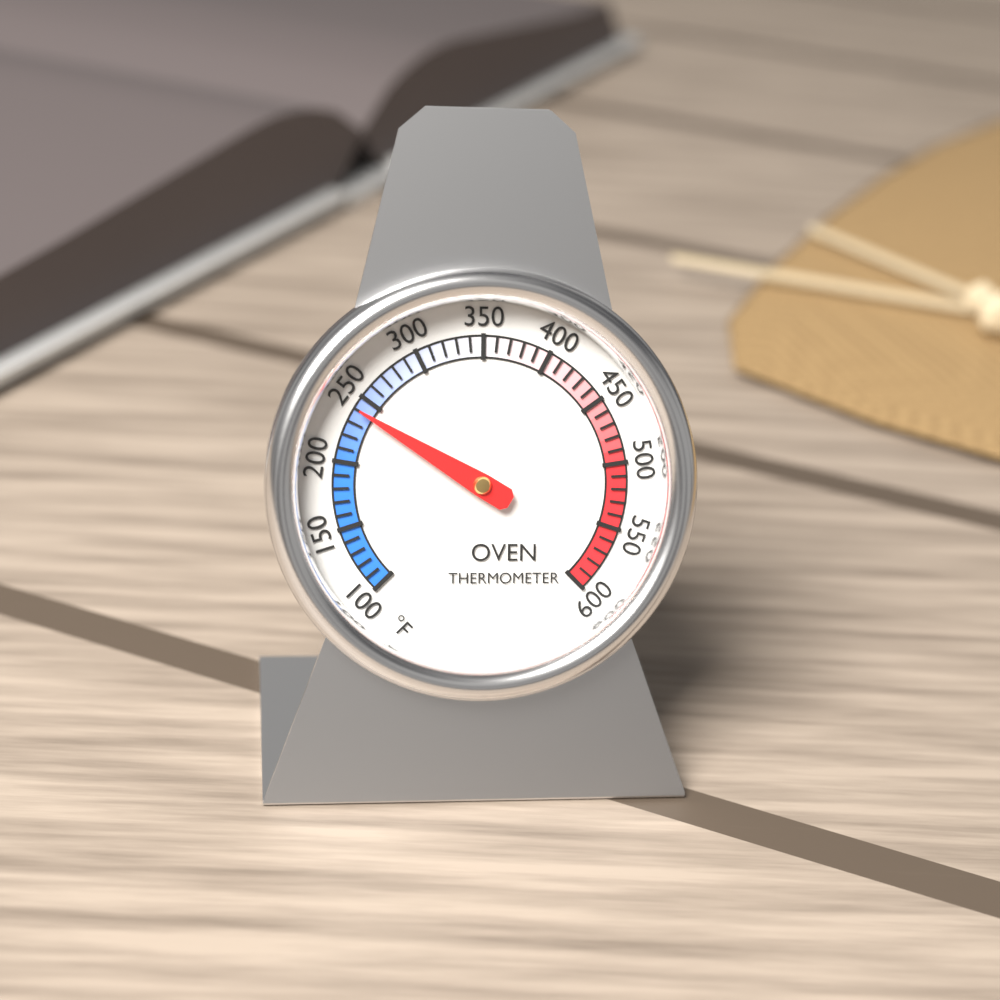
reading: 240 °F
